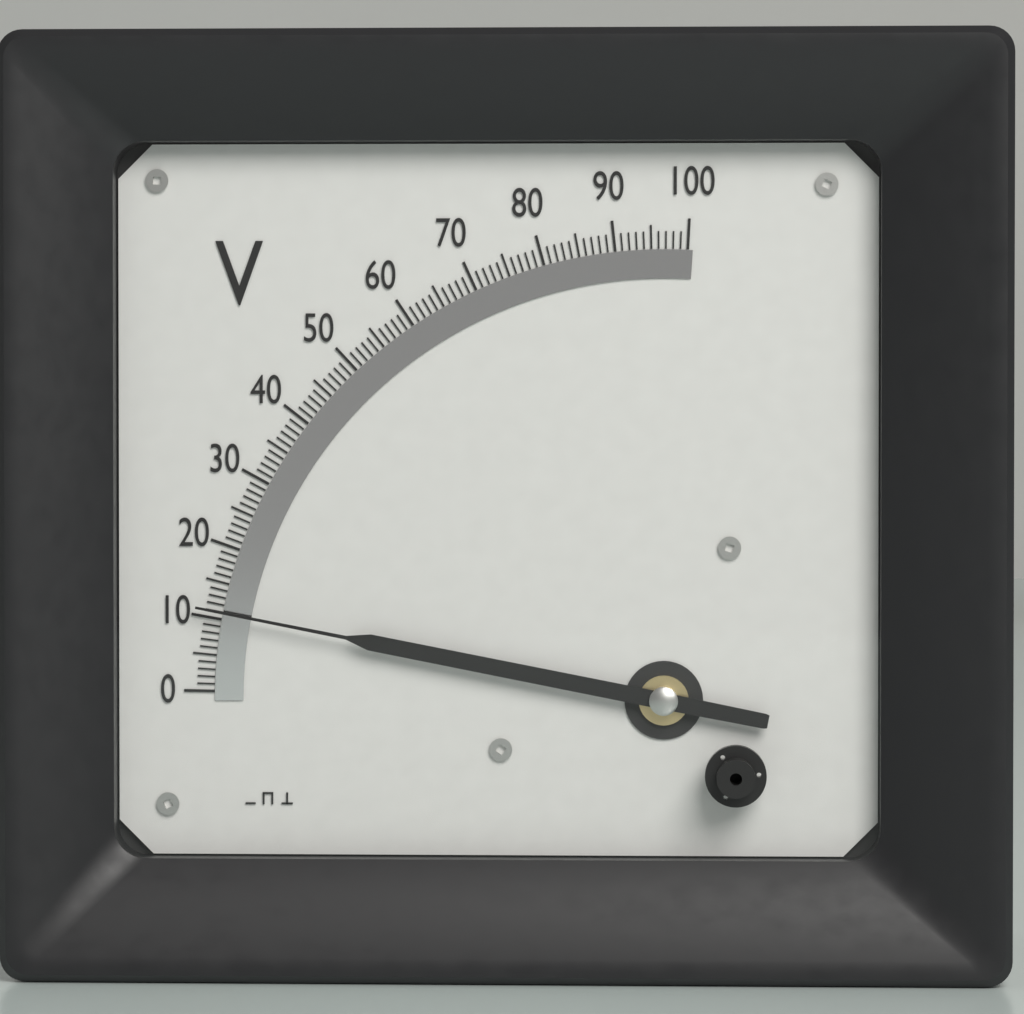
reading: 11 V
